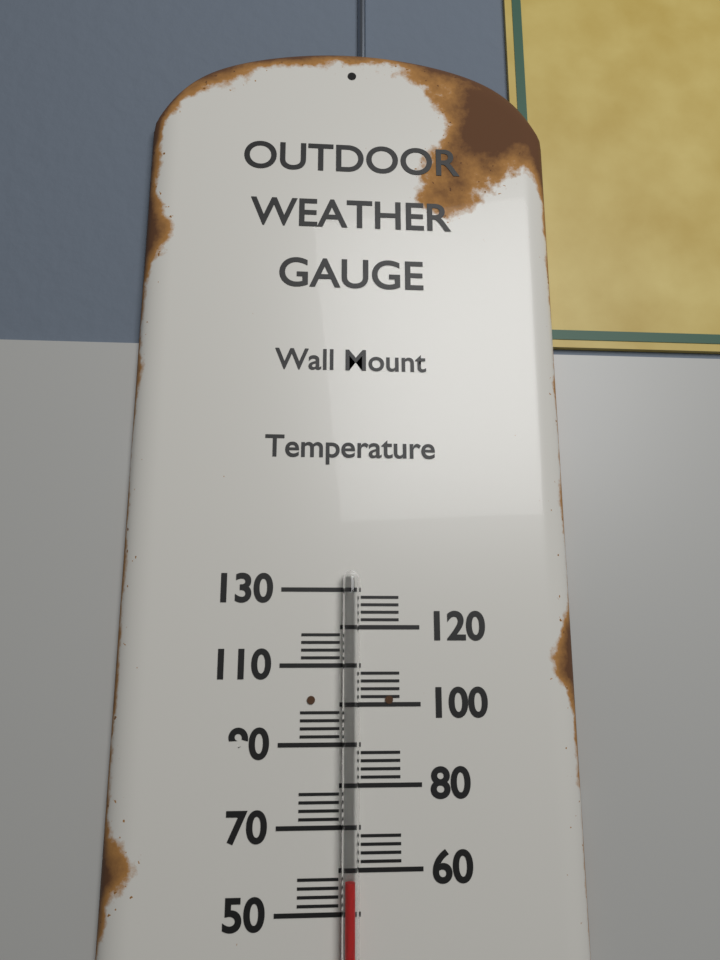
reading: 58 (no unit)
